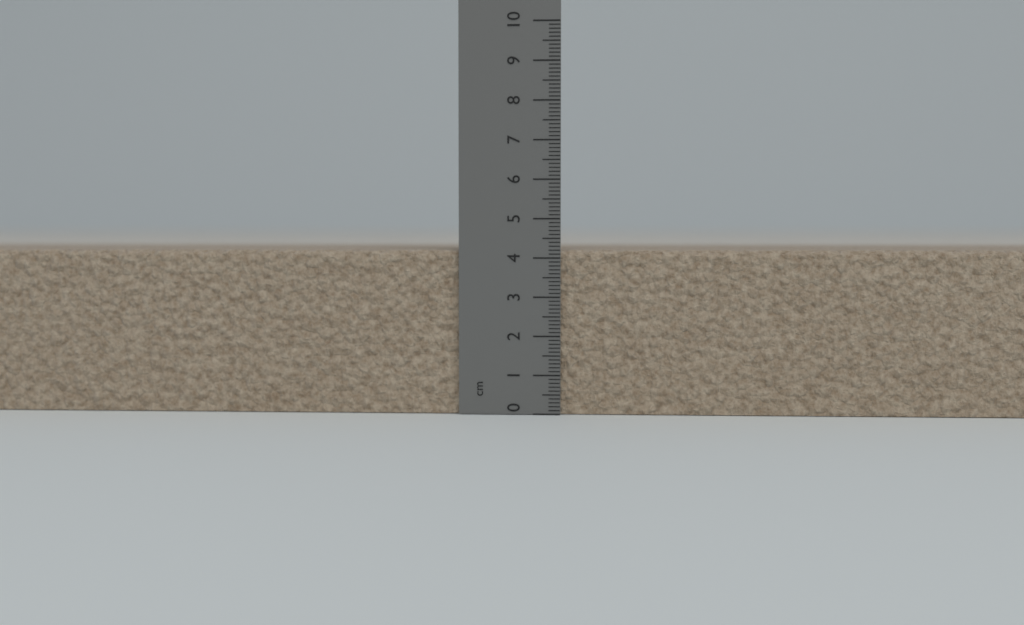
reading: 4.2 cm
